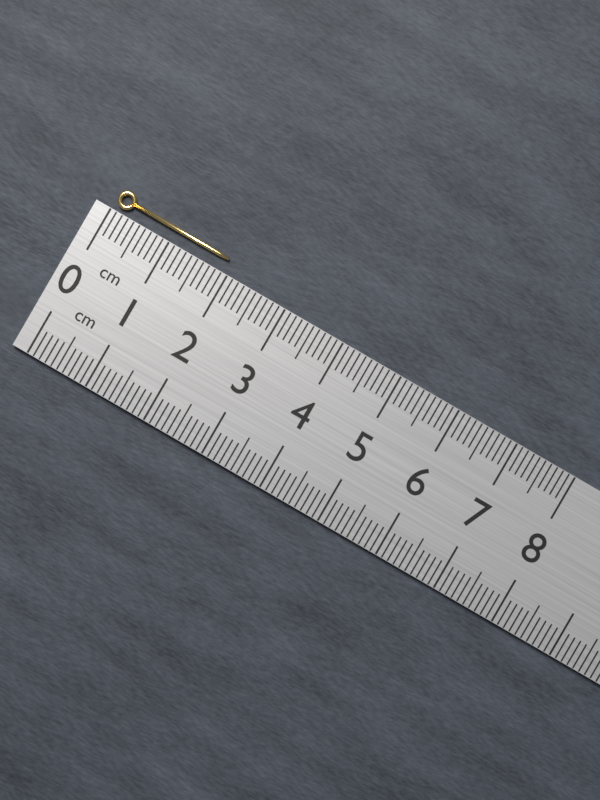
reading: 1.9 cm
